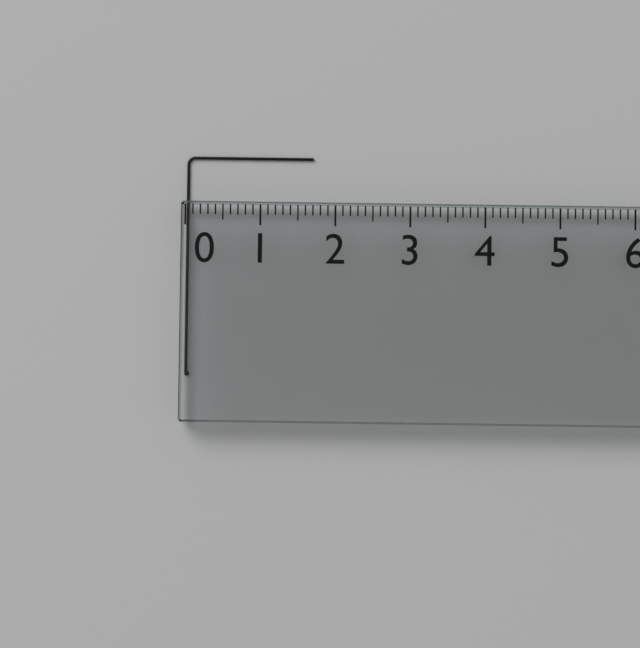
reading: 1.7 (no unit)
